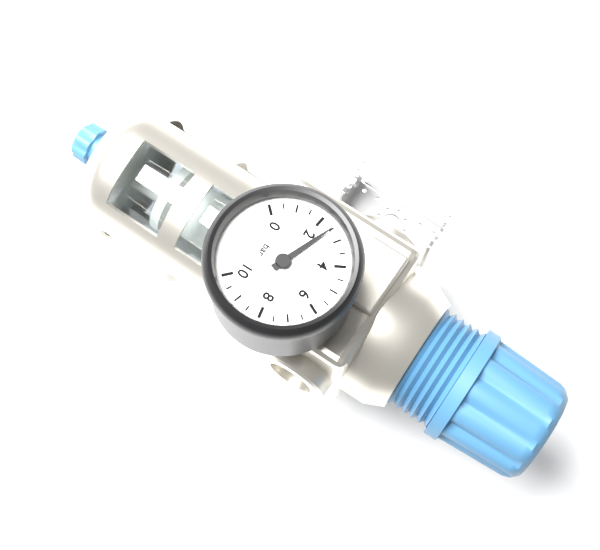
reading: 2.5 bar
